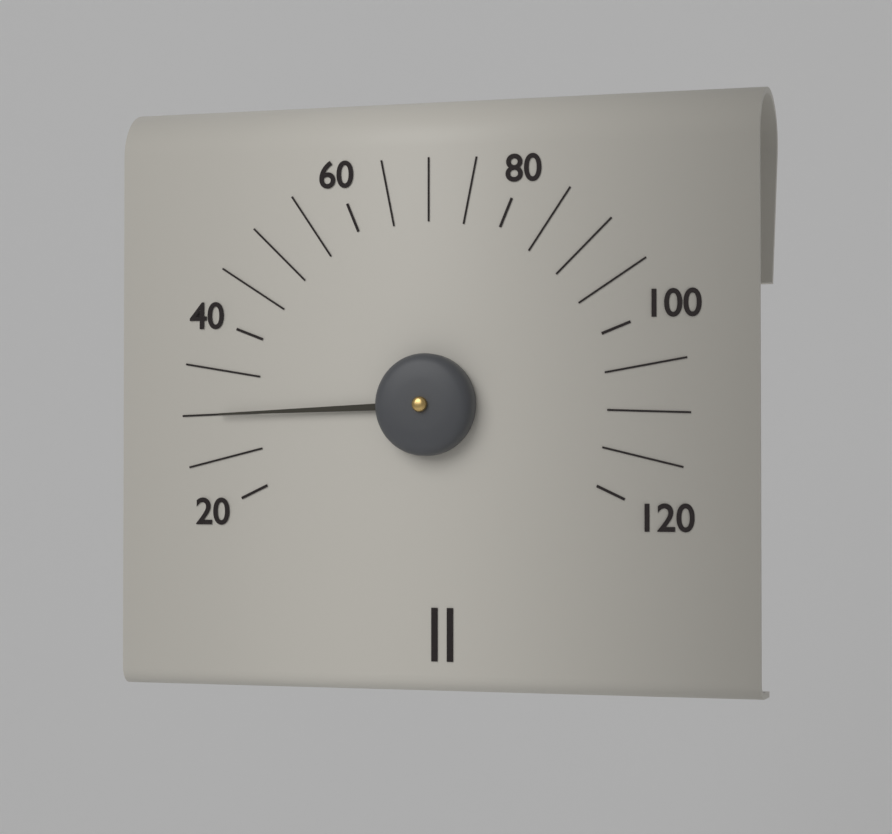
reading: 30 (no unit)
